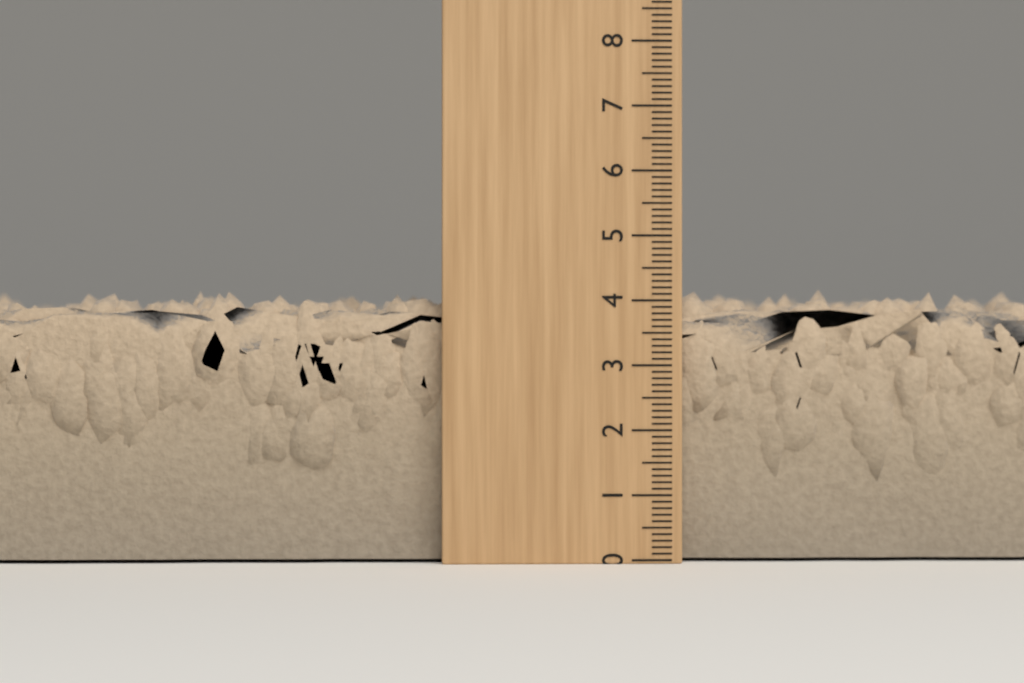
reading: 4.2 (no unit)
